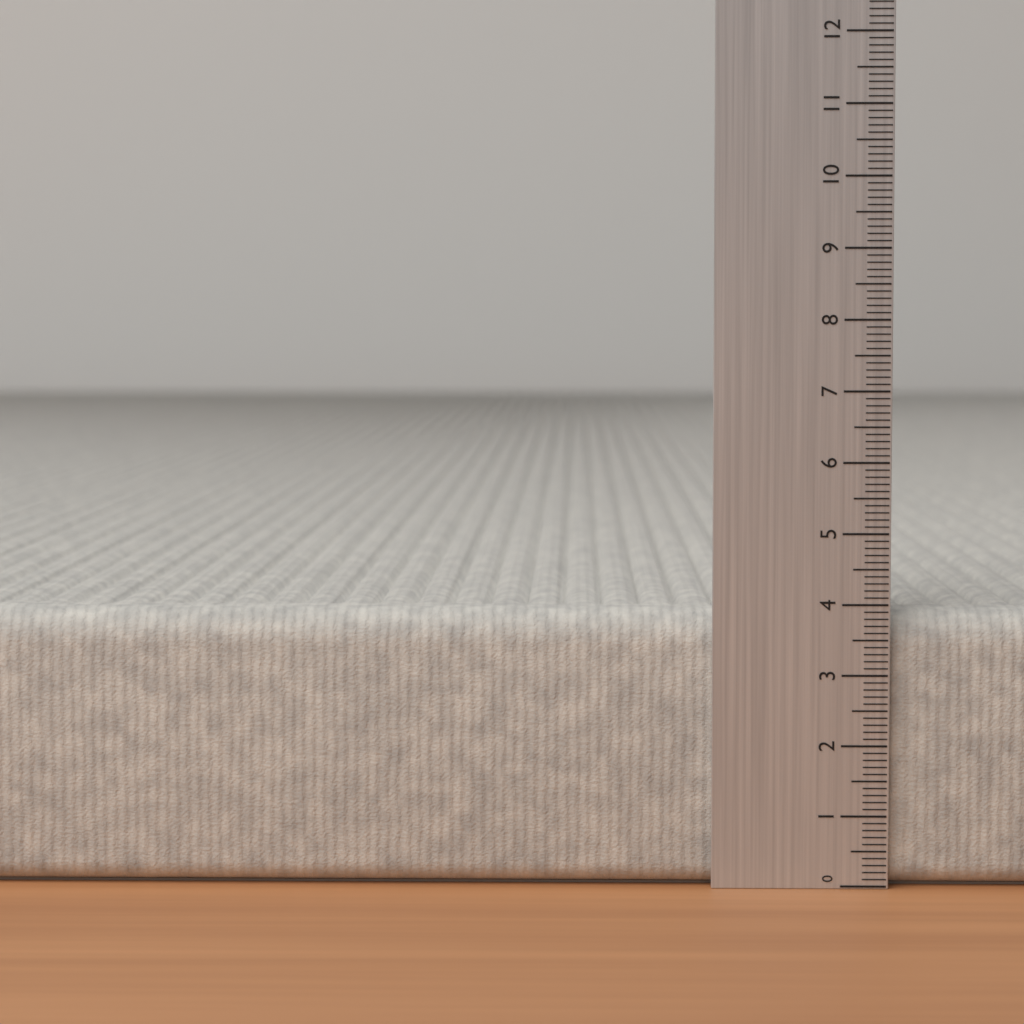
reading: 3.9 (no unit)
